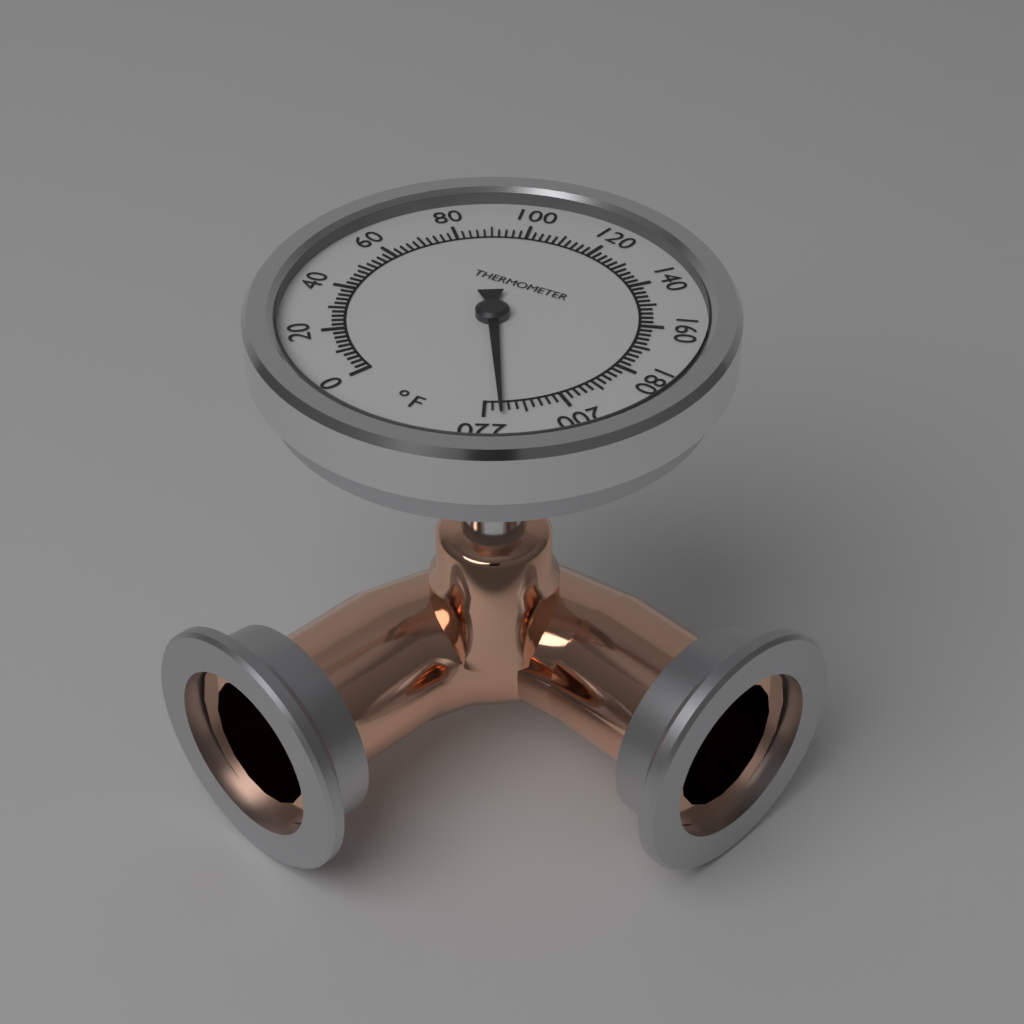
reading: 216 °F
